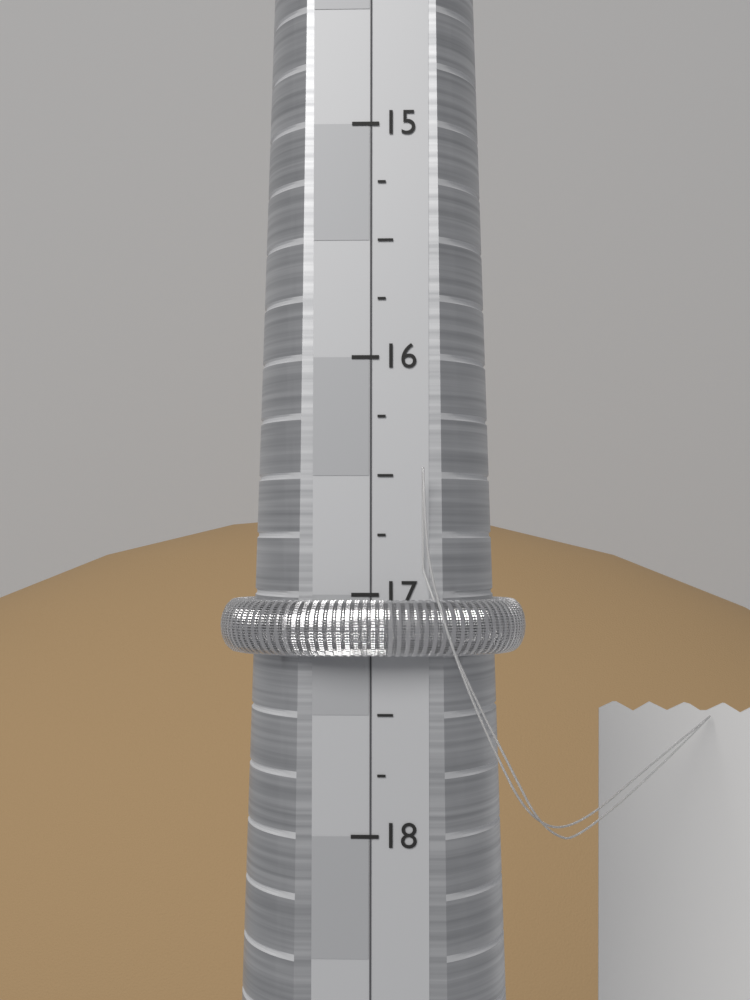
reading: 17.25 (no unit)
